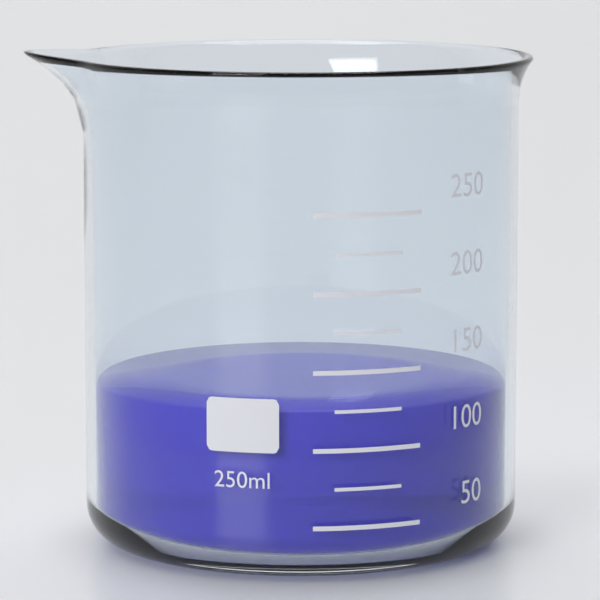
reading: 125 ml
